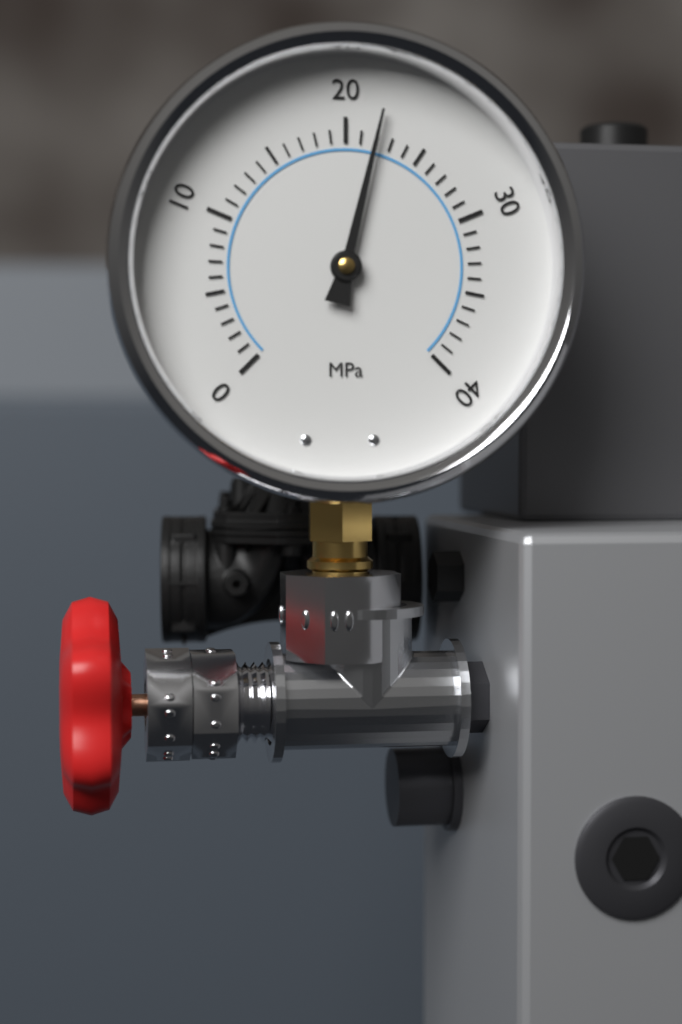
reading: 22 MPa
